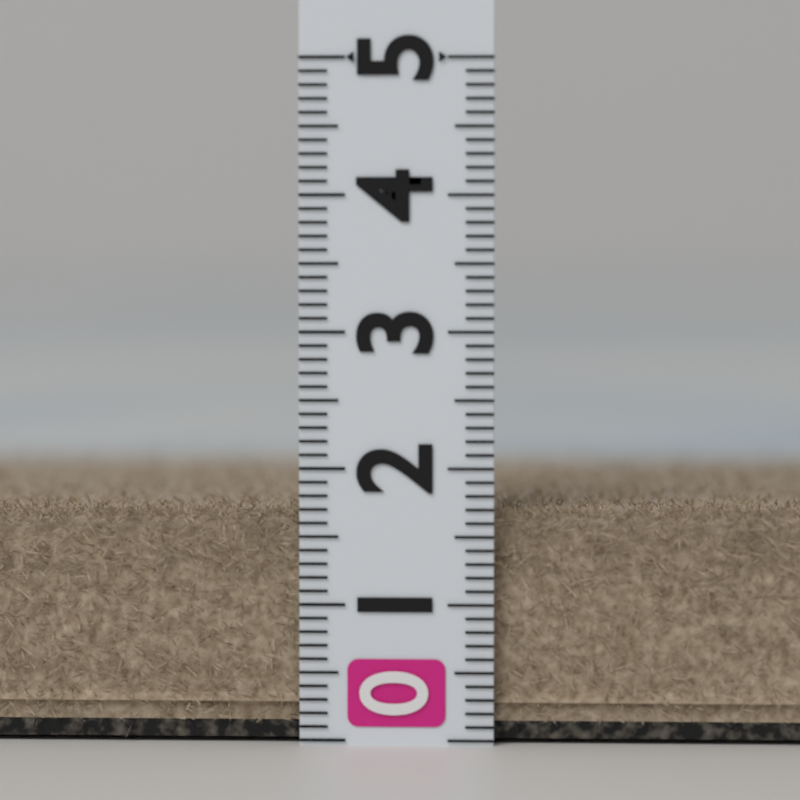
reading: 1.7 (no unit)
